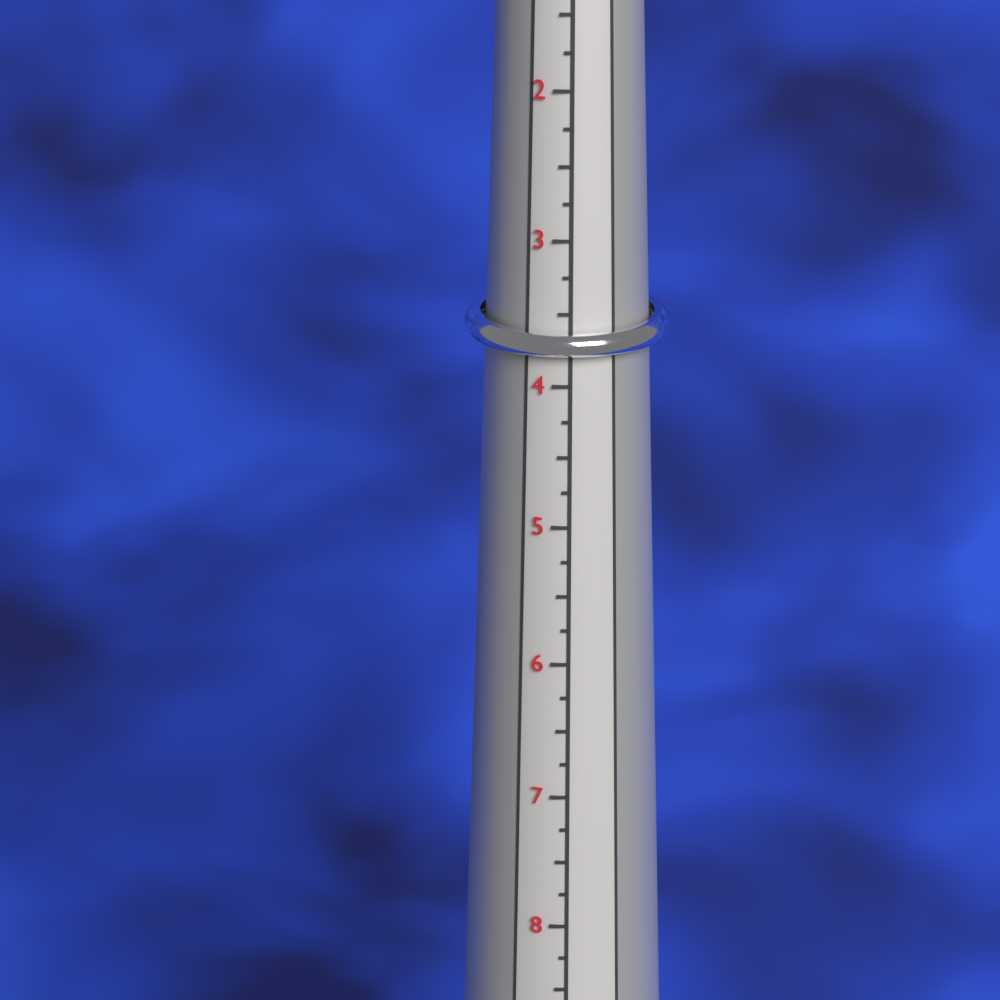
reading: 4.00 (no unit)
